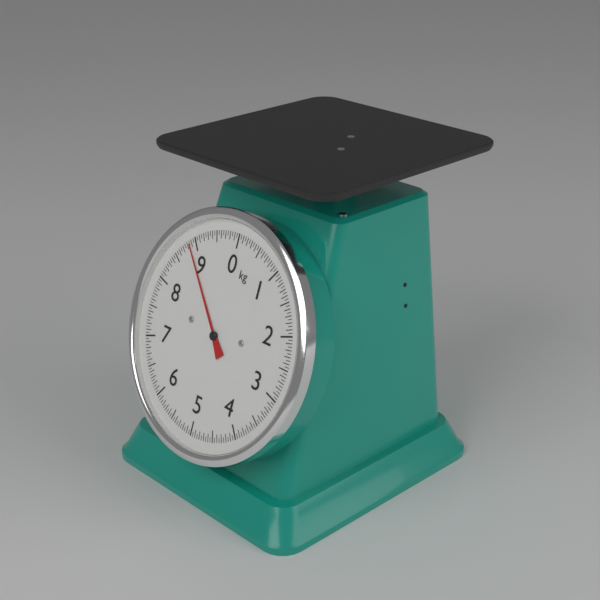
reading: 8.85 kg
